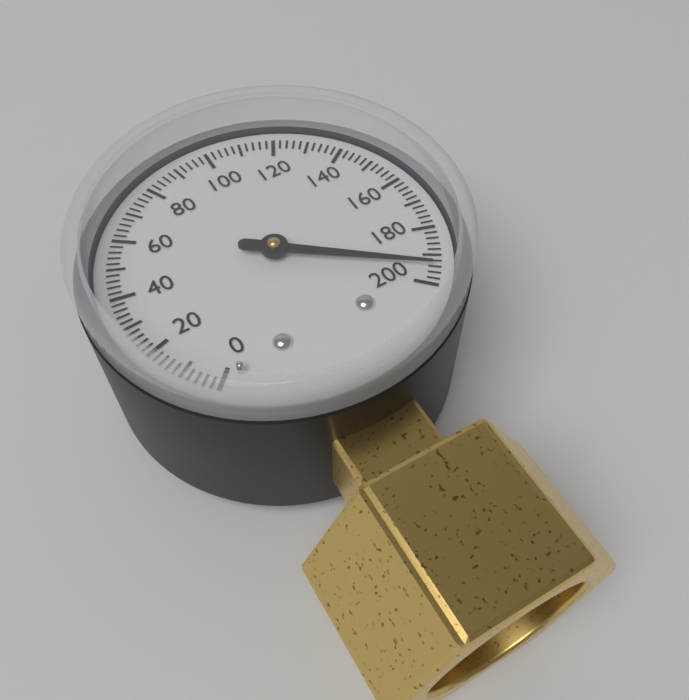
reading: 194 (no unit)
